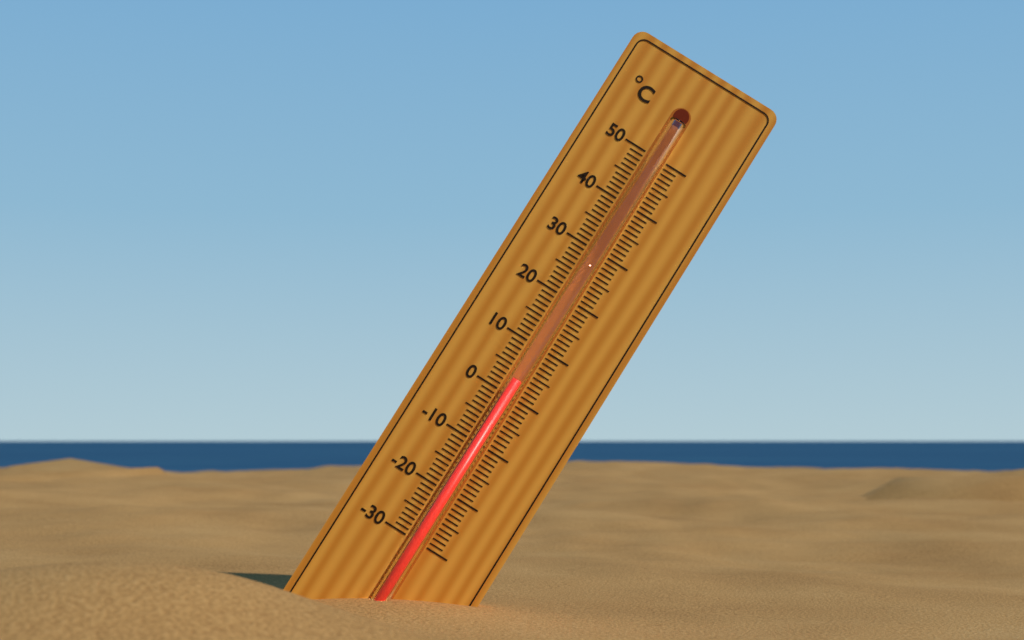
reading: 3 °C
